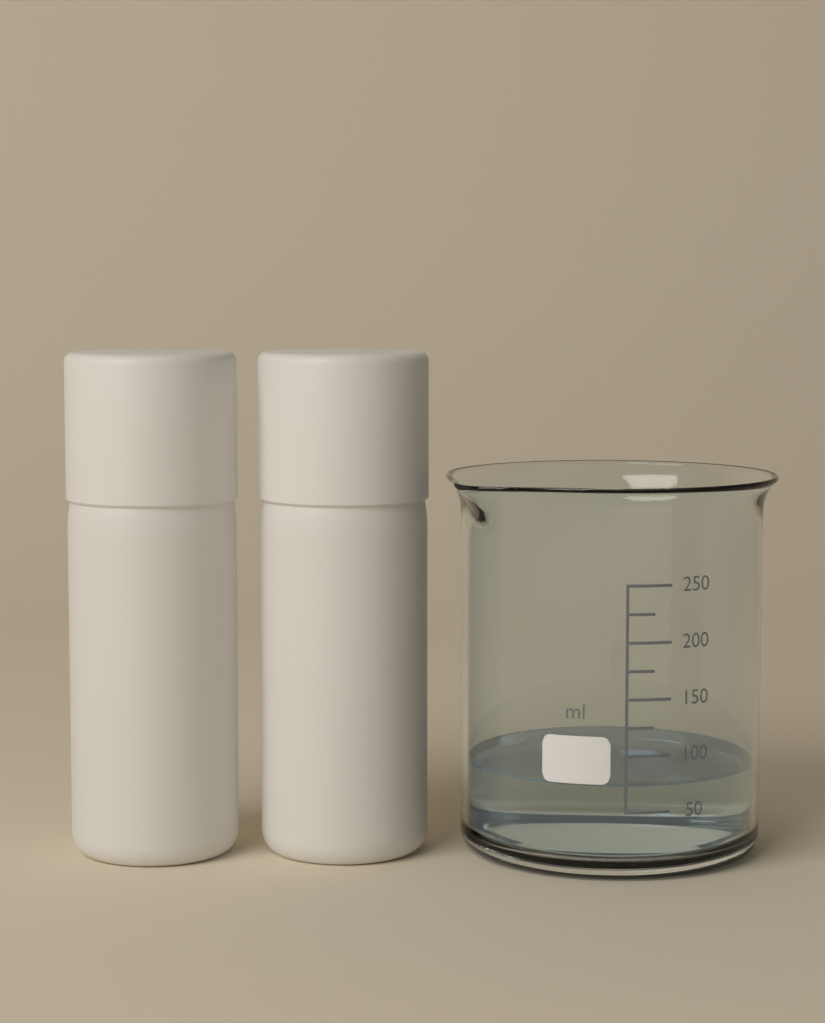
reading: 75 ml
